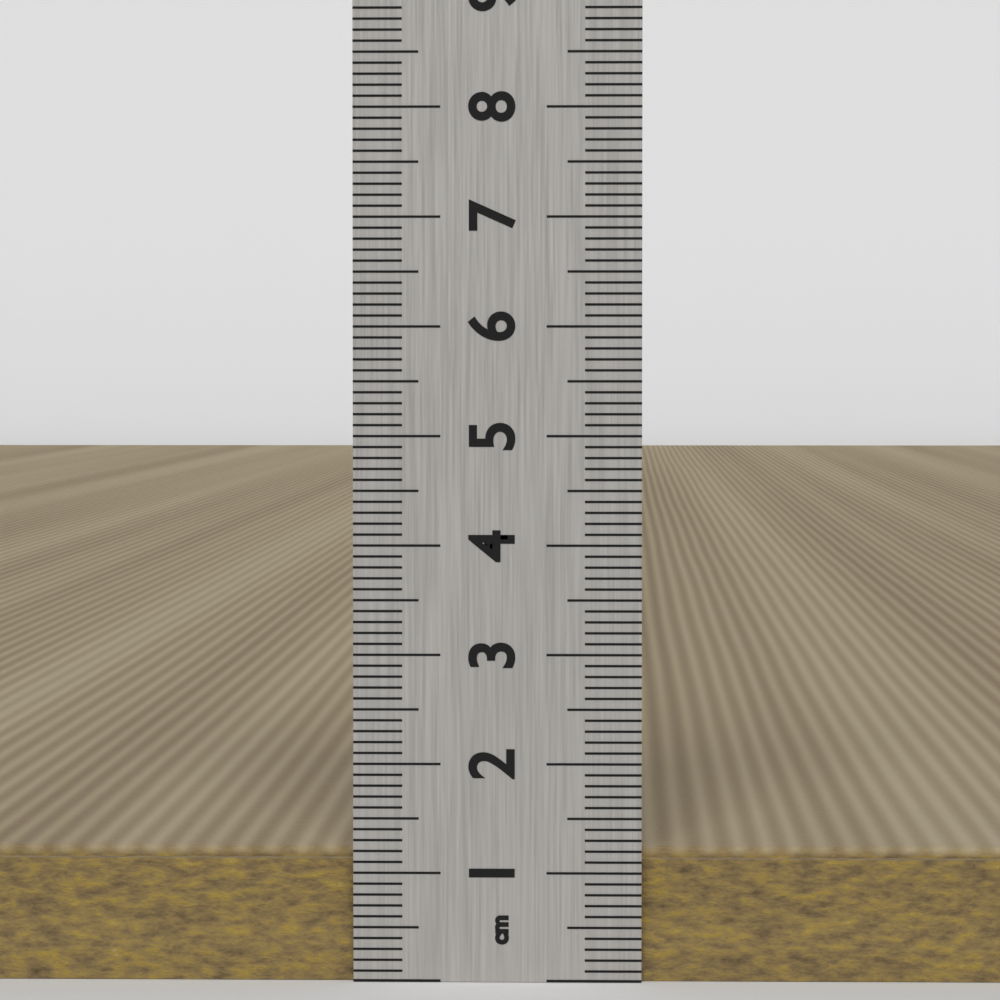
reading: 1.2 cm
